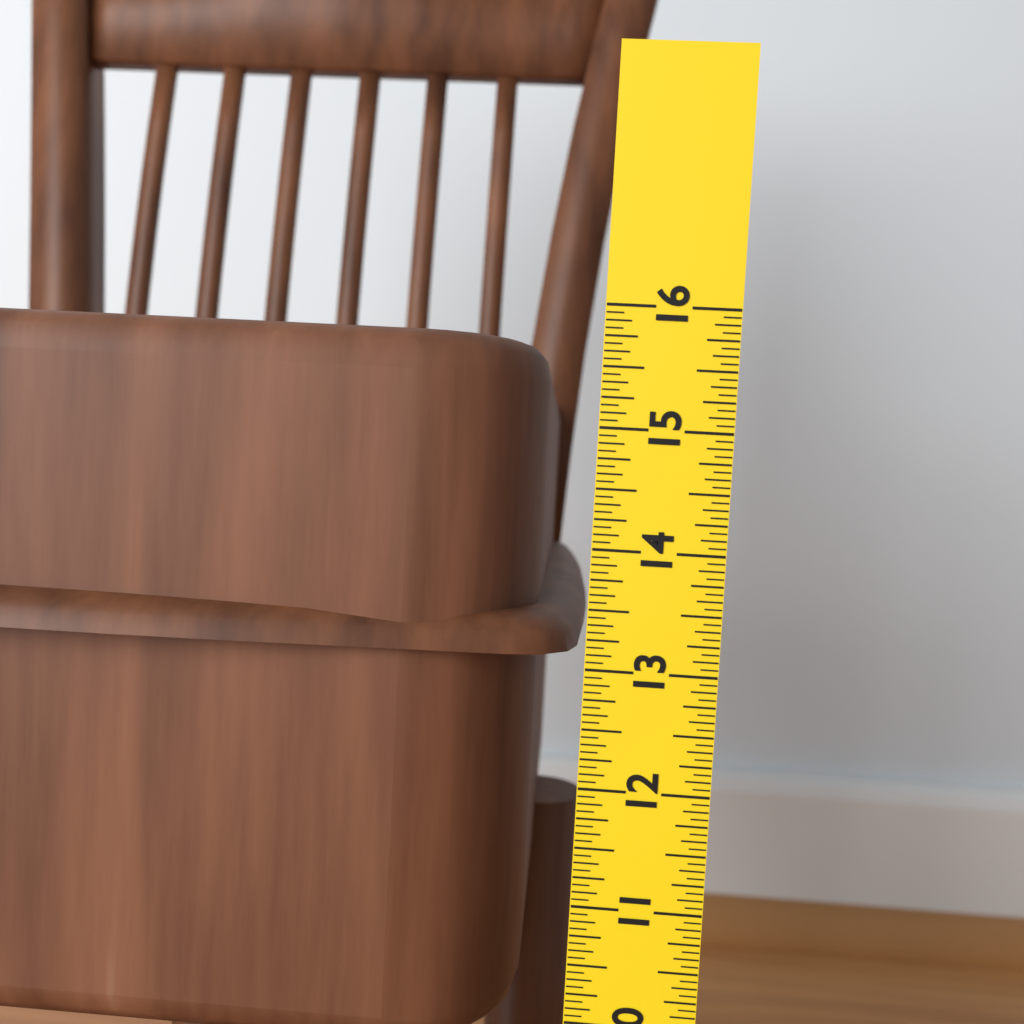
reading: 15.7500 in
